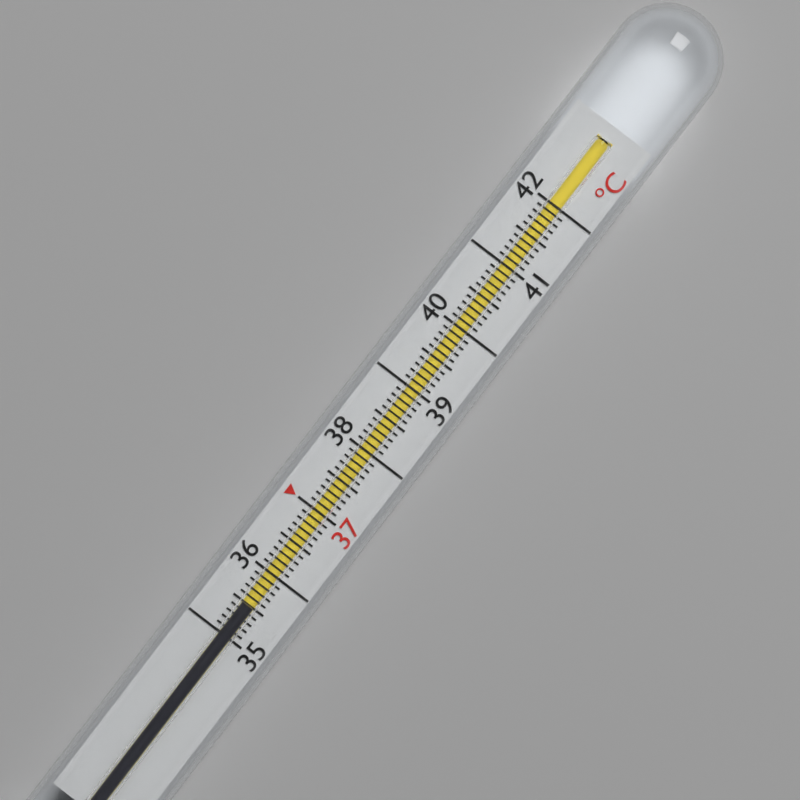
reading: 35.5 °C
